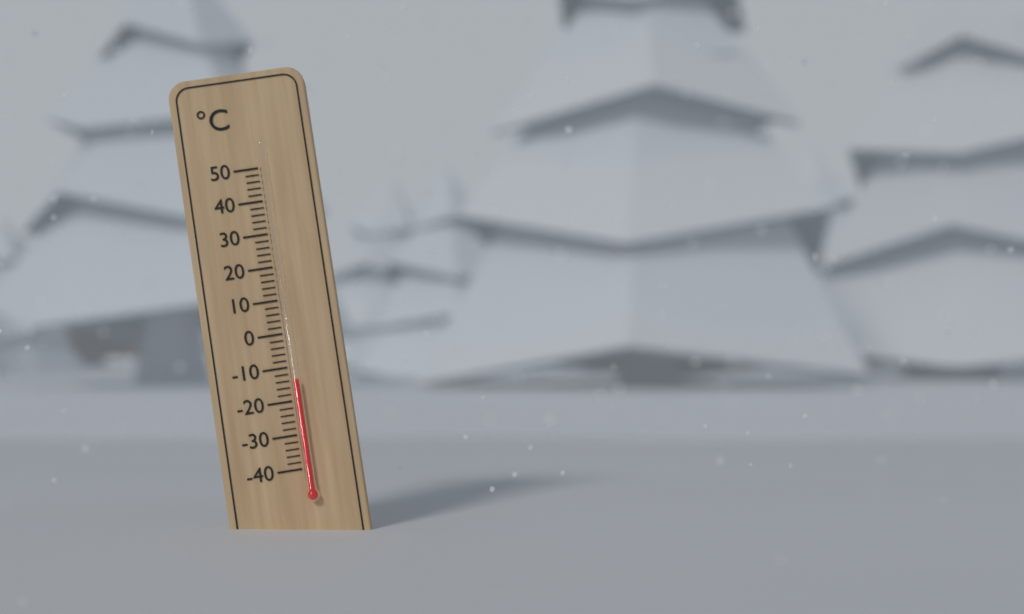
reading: -14 °C
